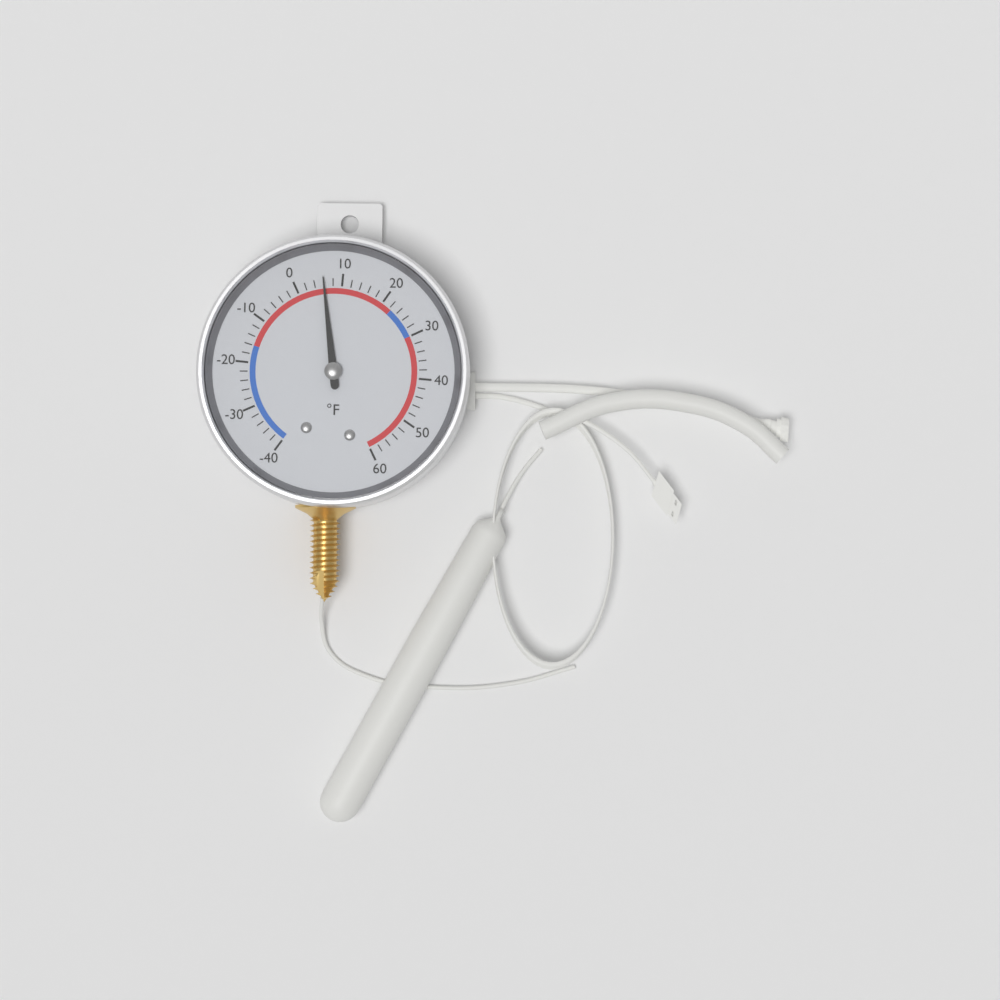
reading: 6 °F
